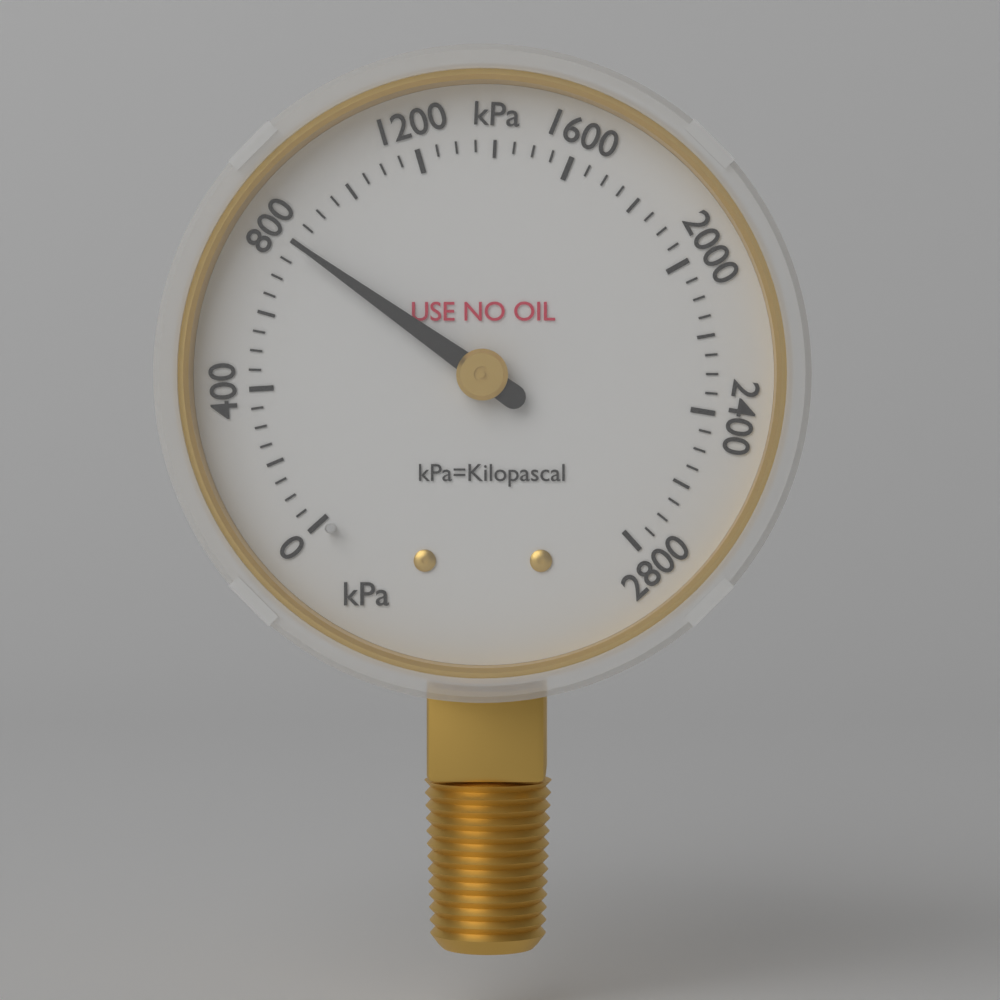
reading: 800 kPa
